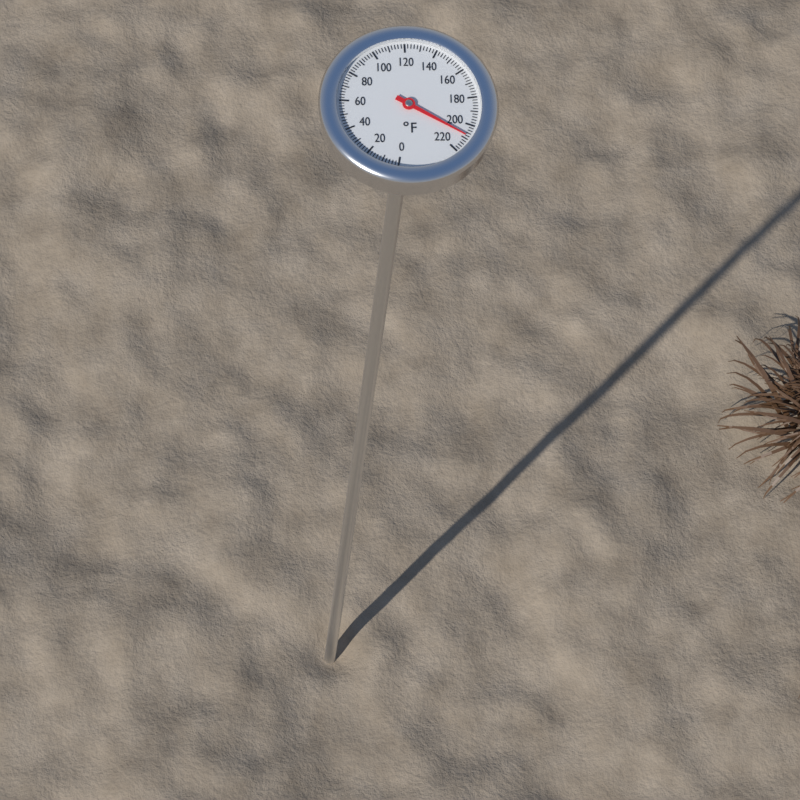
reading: 208 °F
